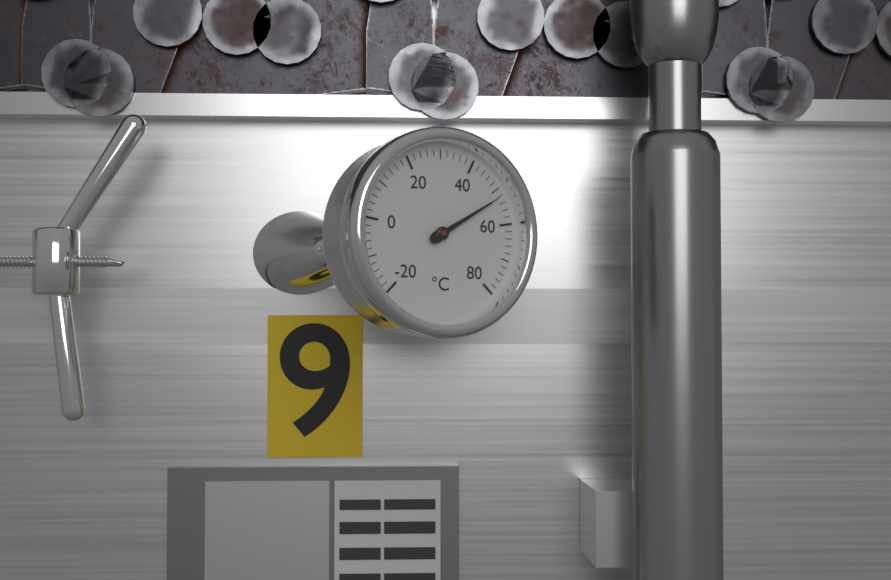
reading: 52 °C
